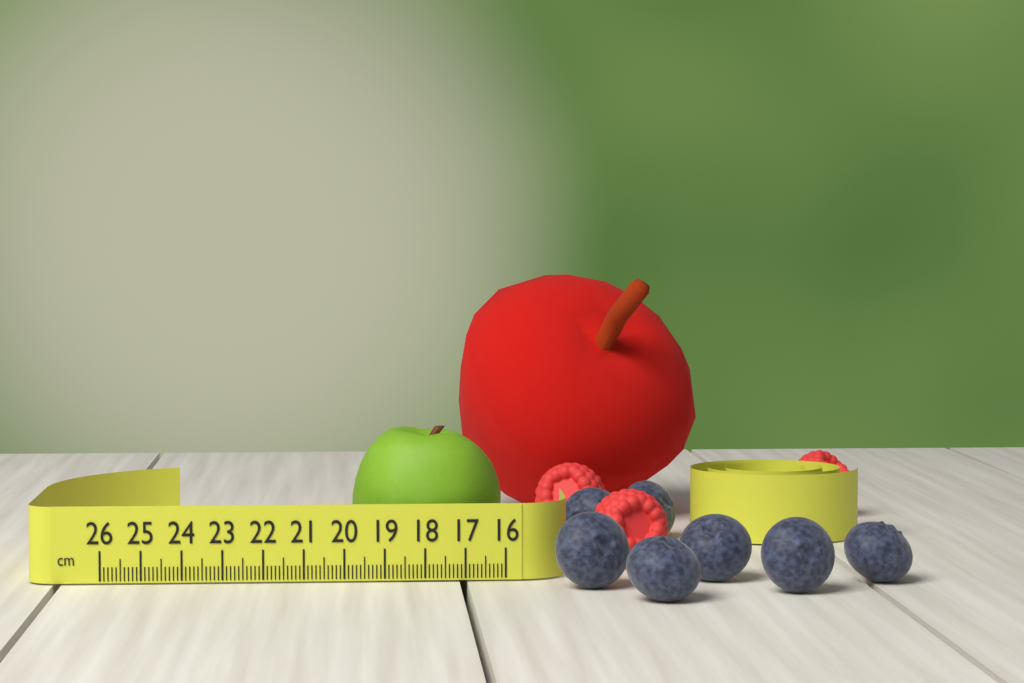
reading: 19.8 cm
